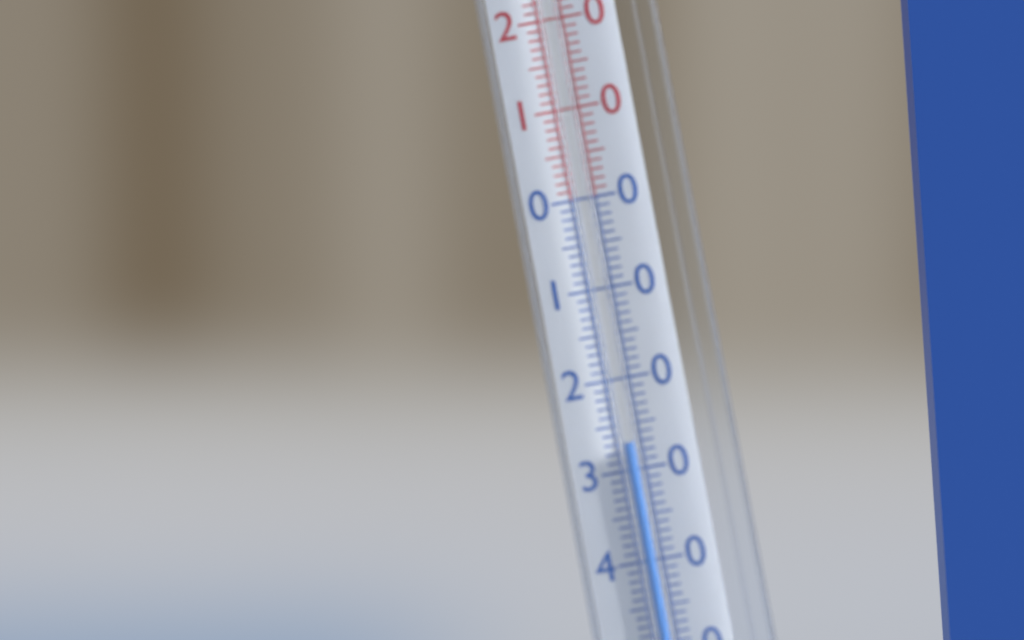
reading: -27 °C
